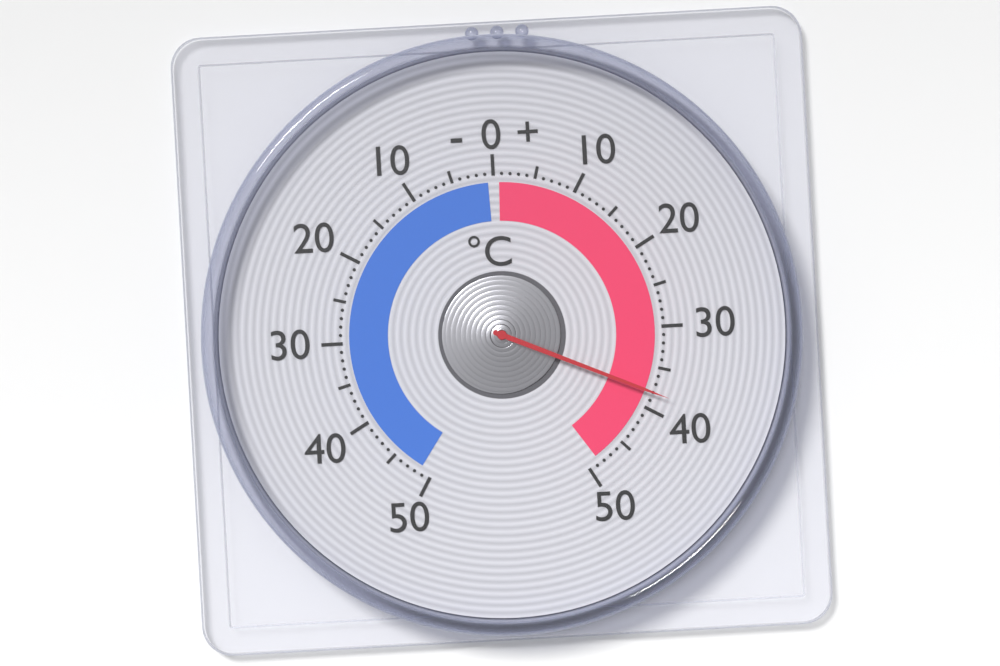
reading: 38 °C
